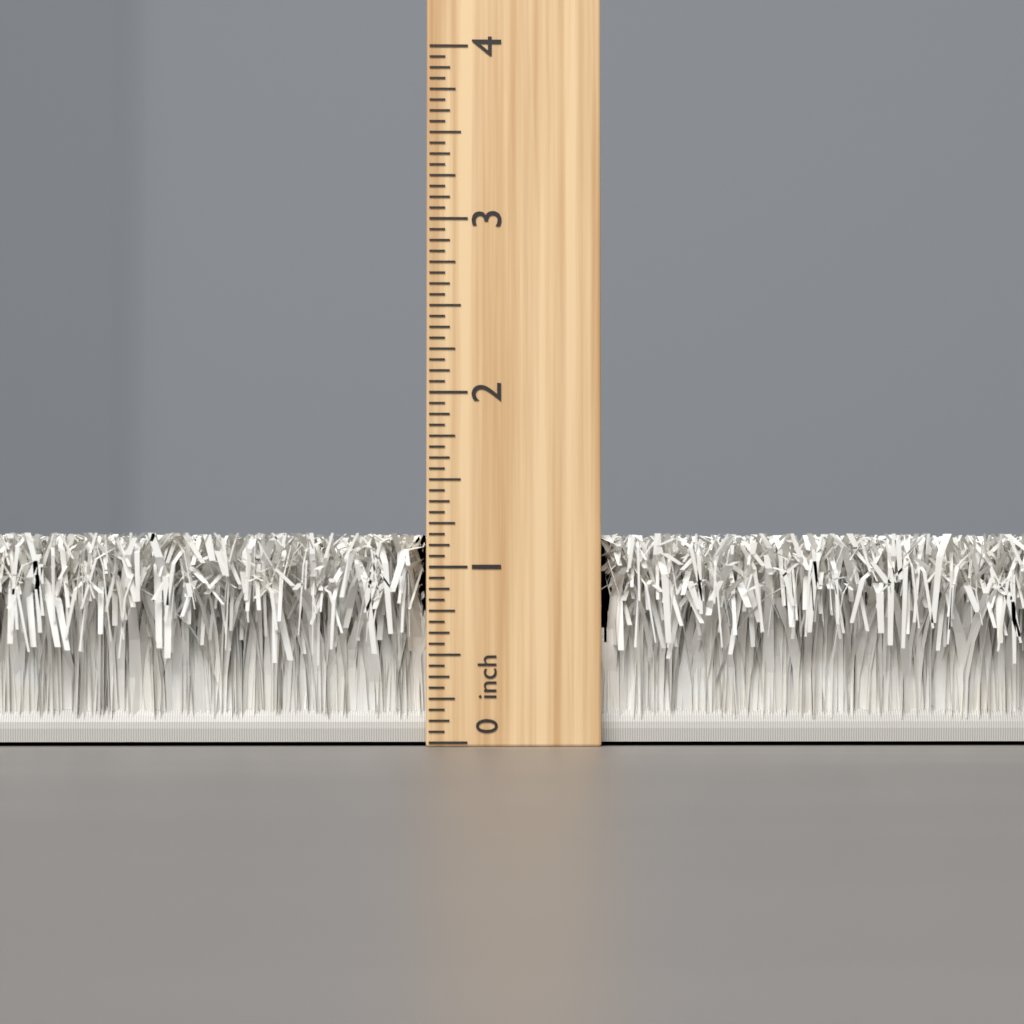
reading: 1.1875 inch
